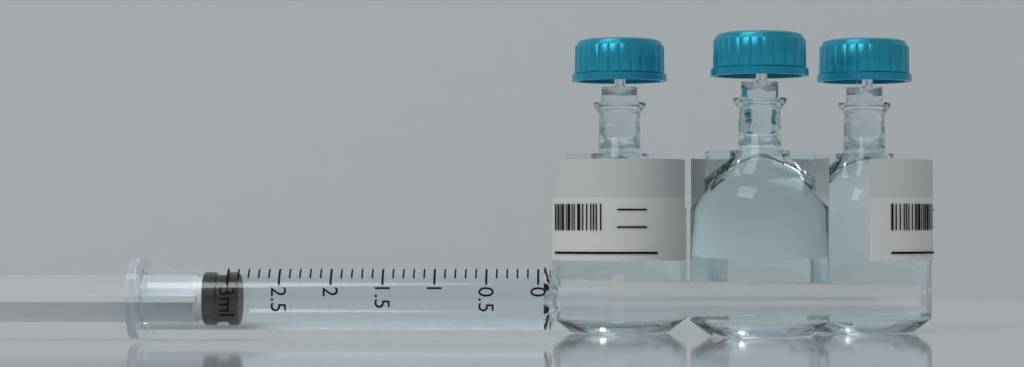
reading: 2.9 ml
